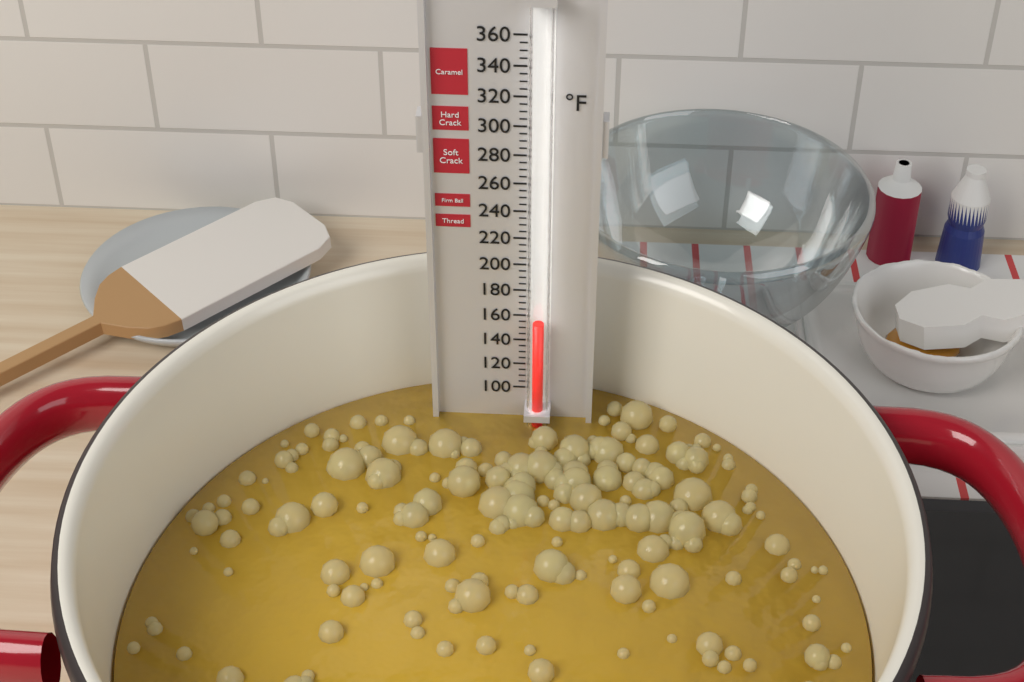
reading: 160 °F
